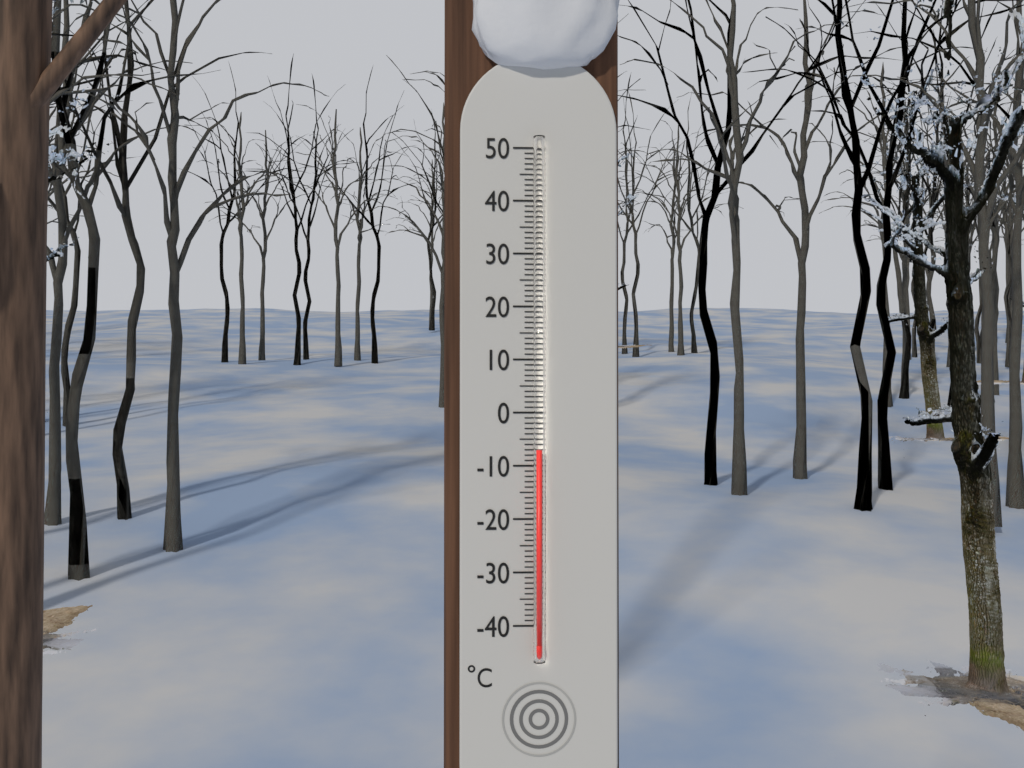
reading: -7 °C
